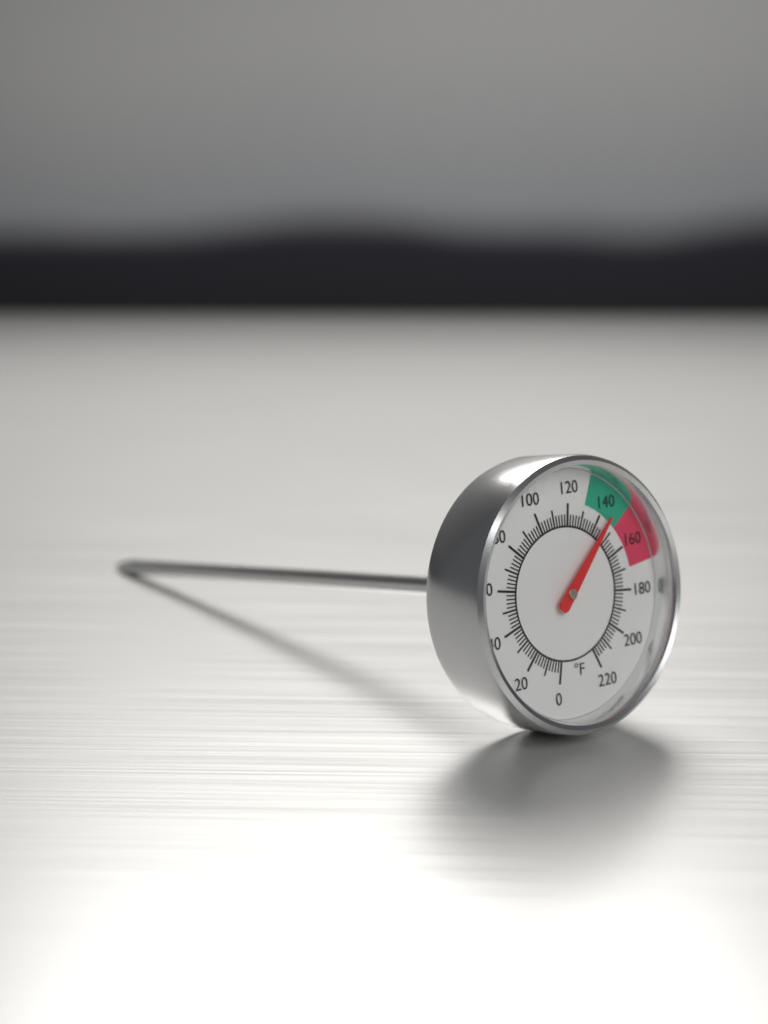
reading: 144 °F
